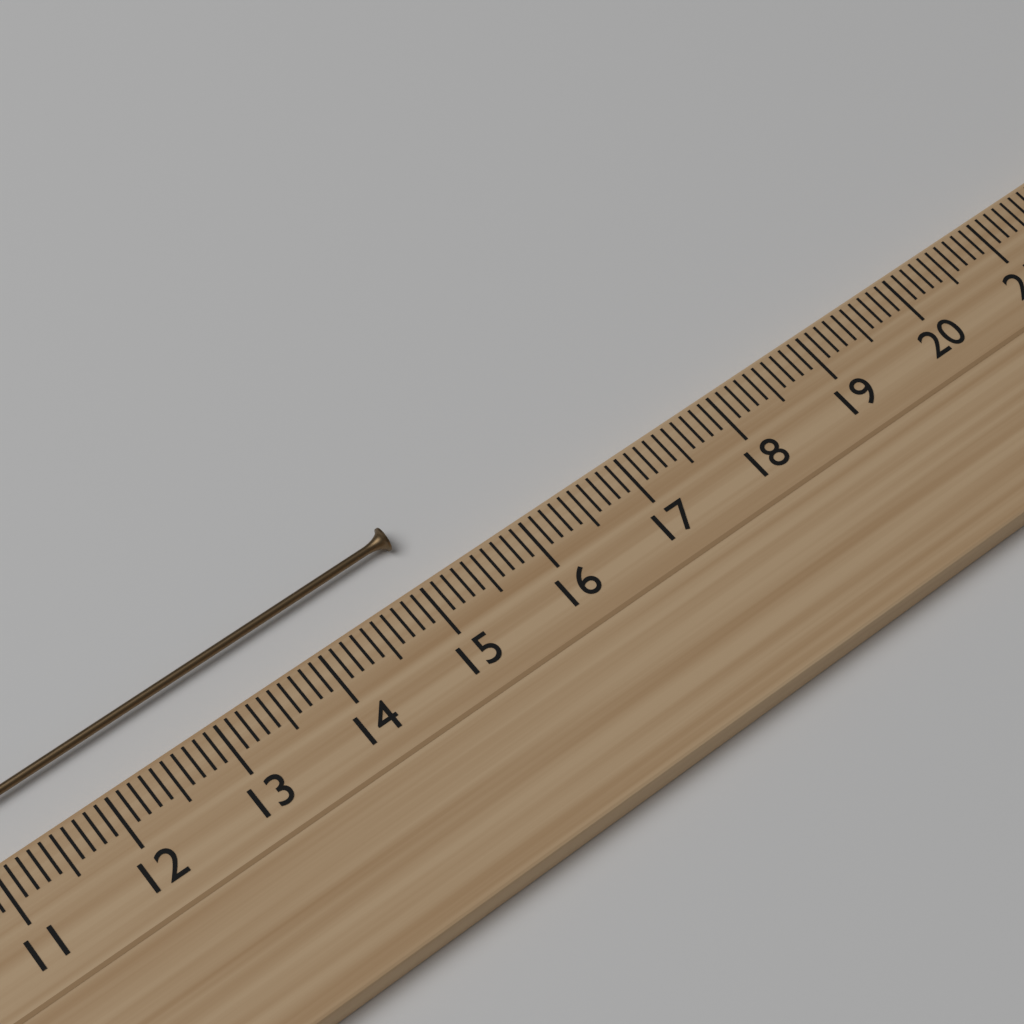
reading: 15.1 cm
